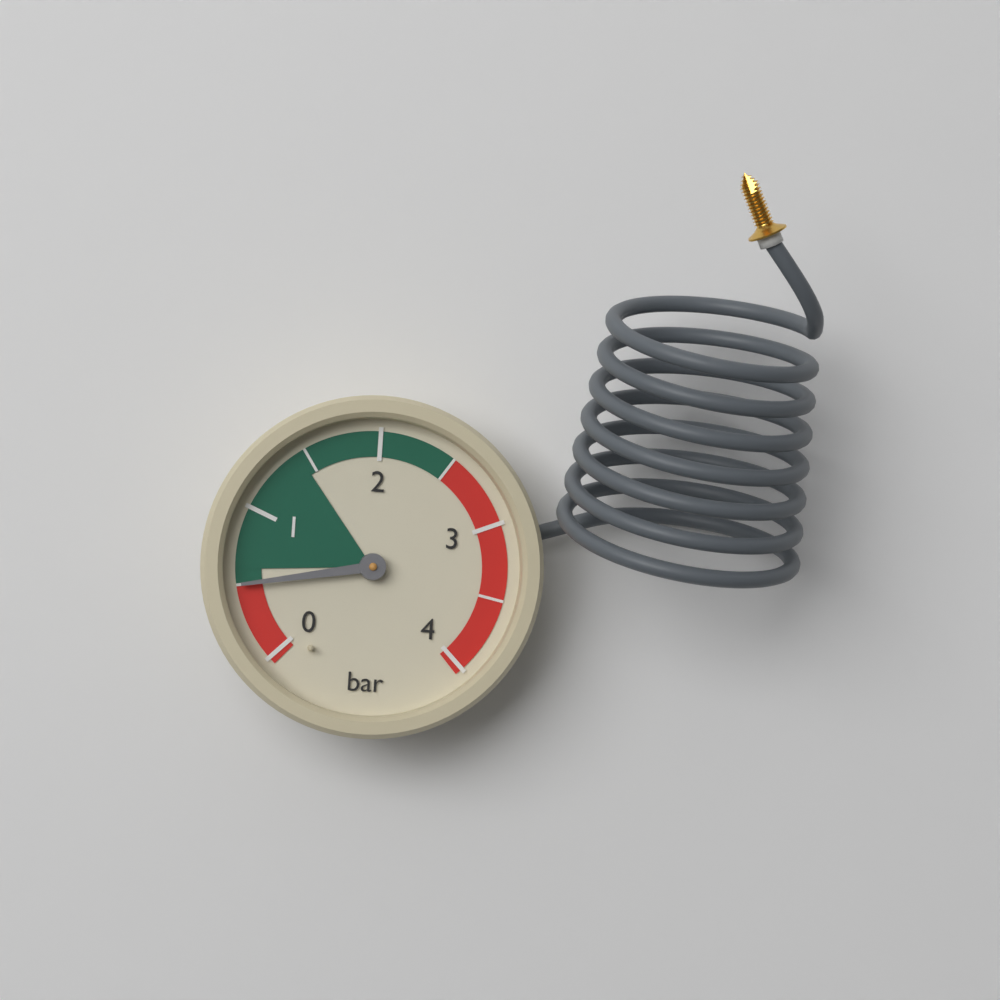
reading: 0.5 bar
